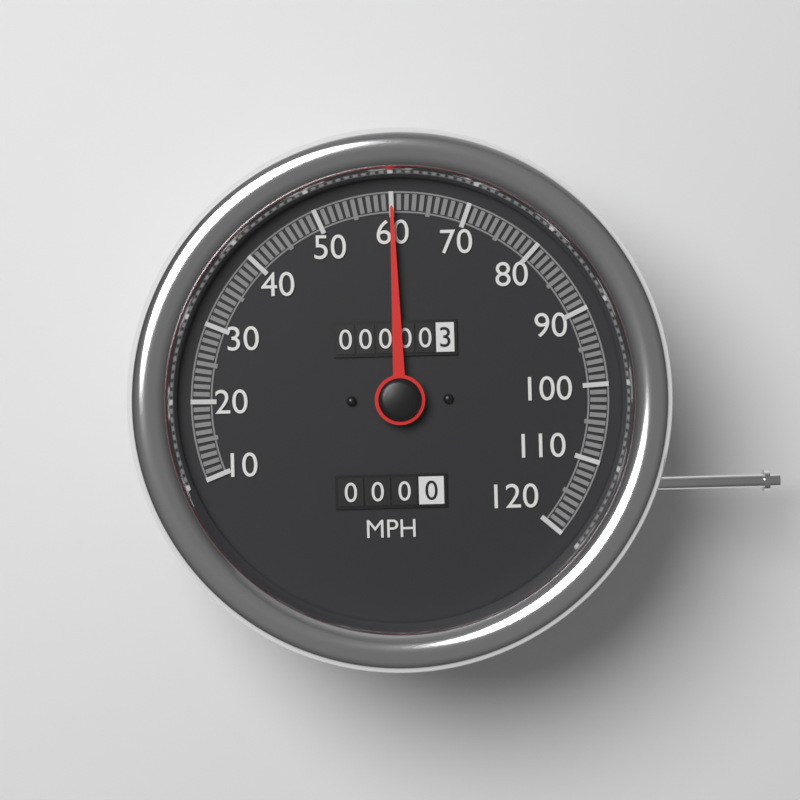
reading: 60 MPH
